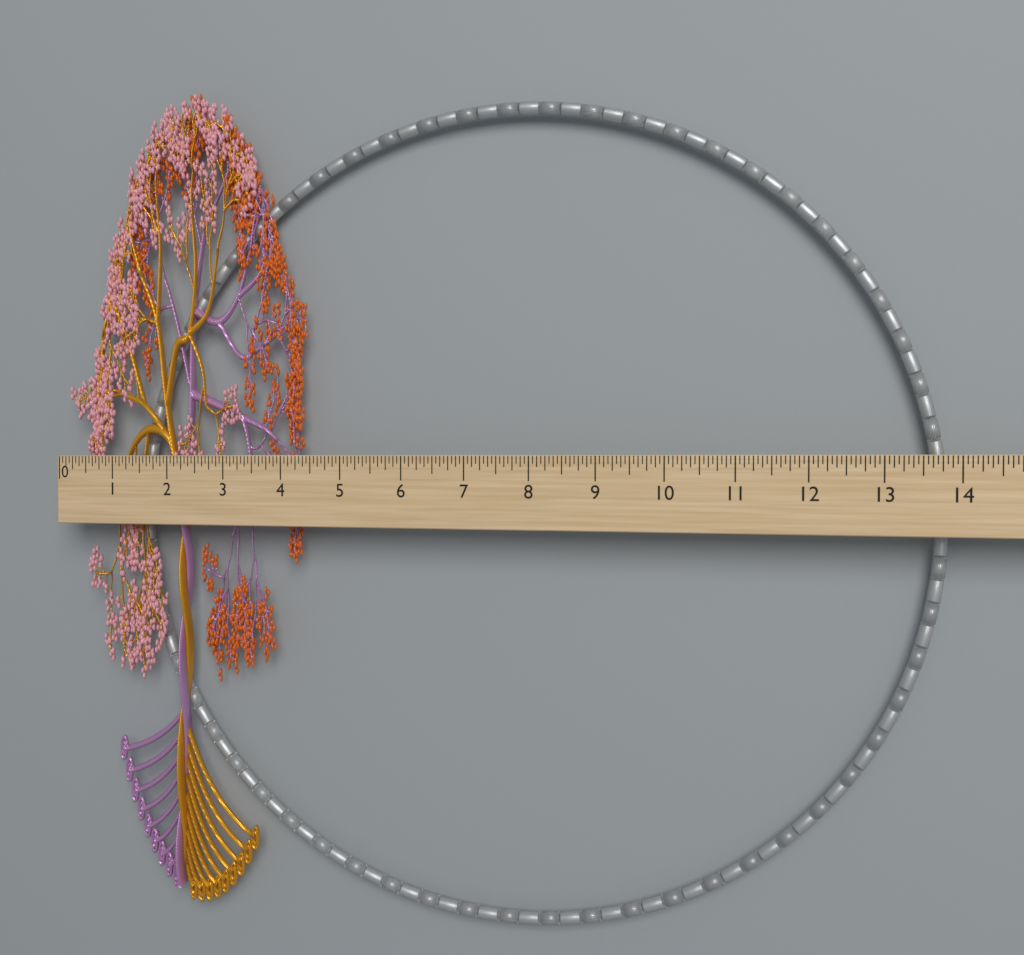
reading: 4.2500 (no unit)
